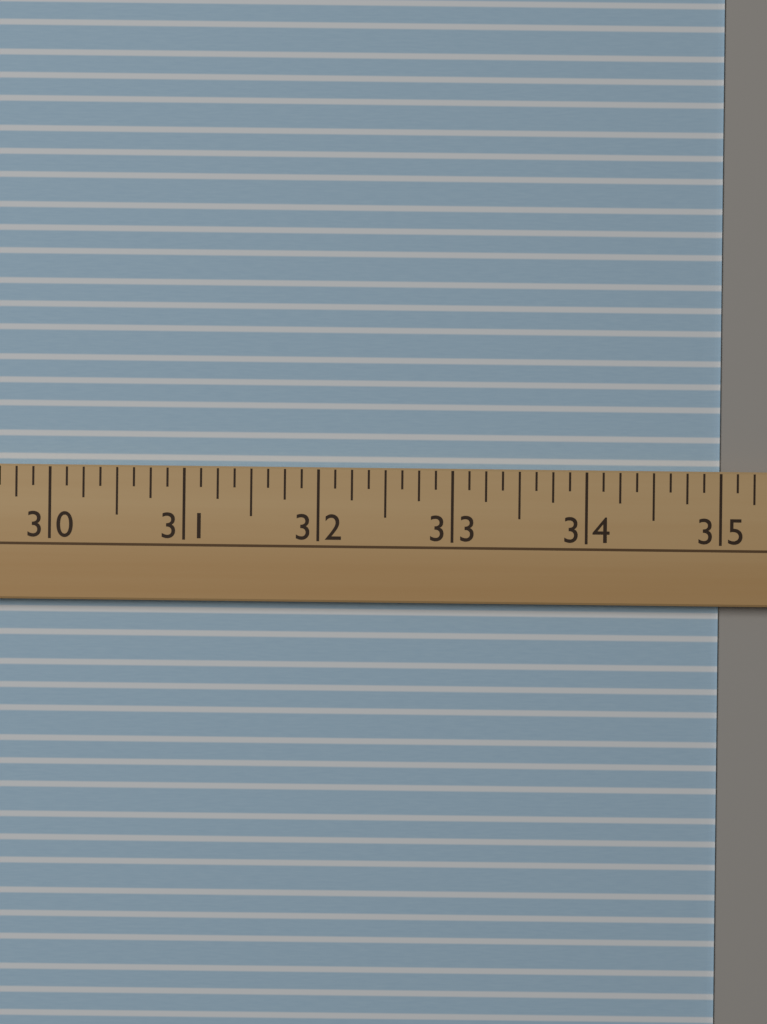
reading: 35.000 (no unit)
